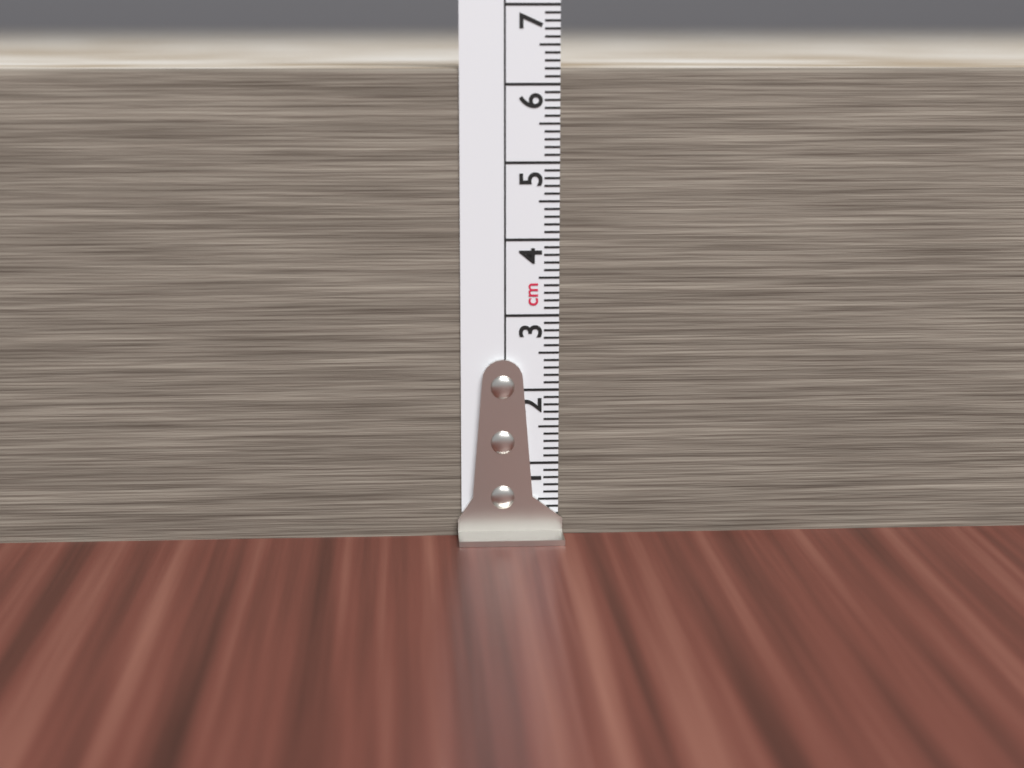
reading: 6.2 cm
